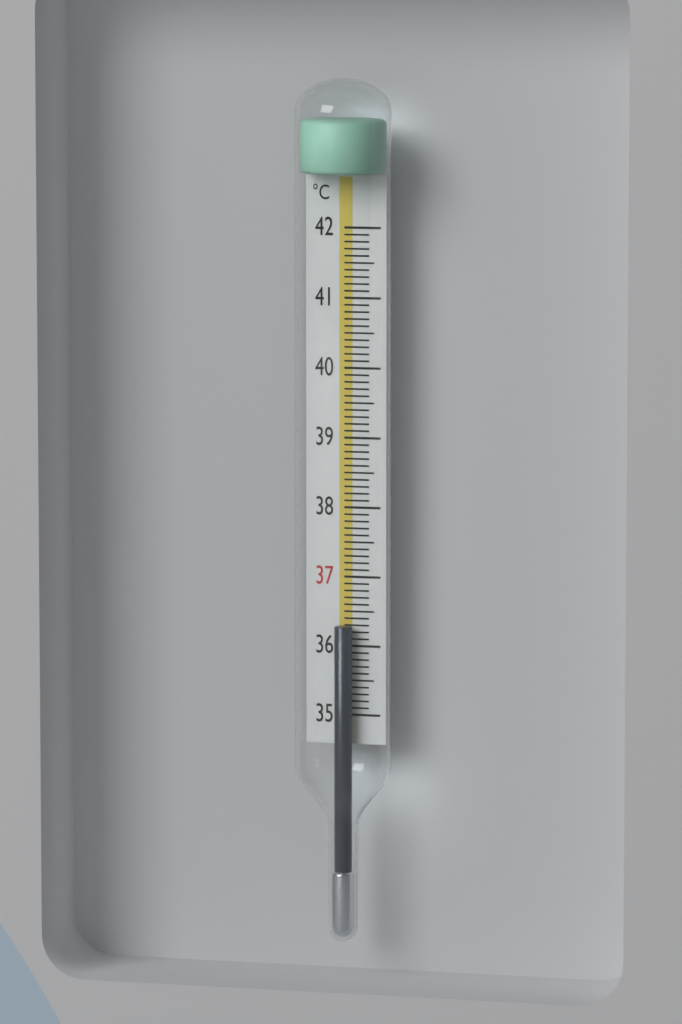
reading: 36.3 °C
